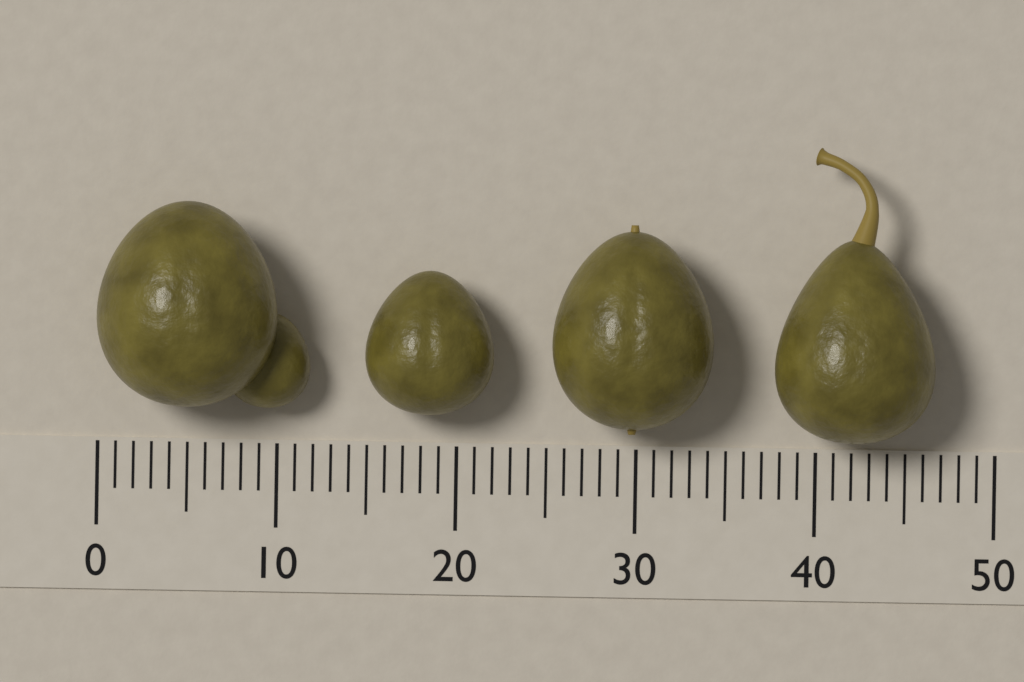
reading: 10 (no unit)
